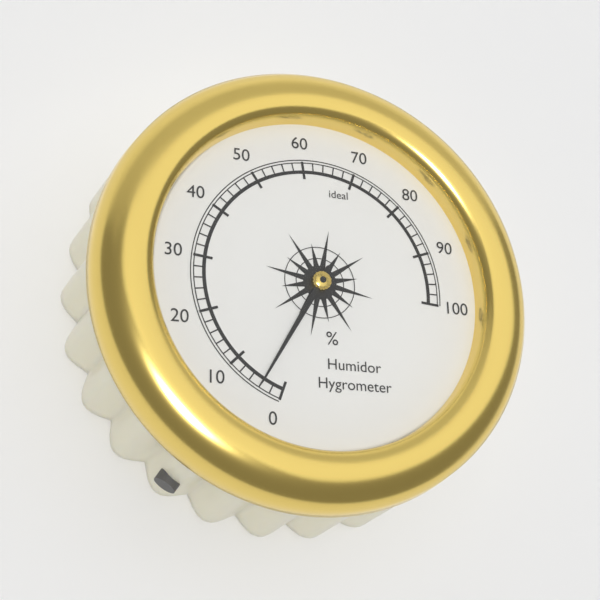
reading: 4 %
